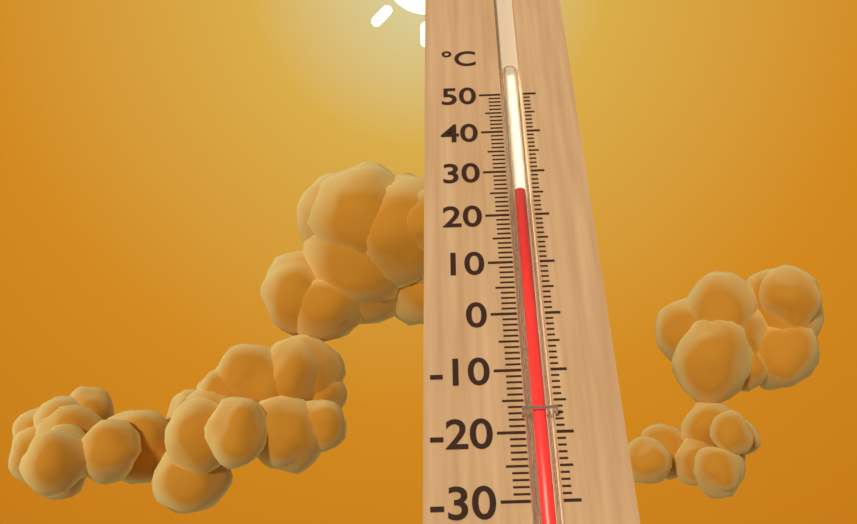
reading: 25 °C
